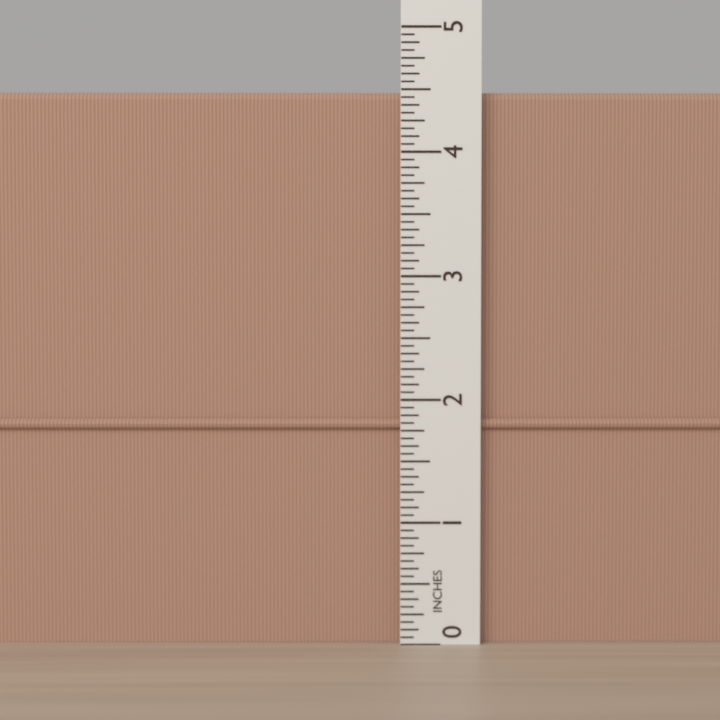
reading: 4.5000 in
